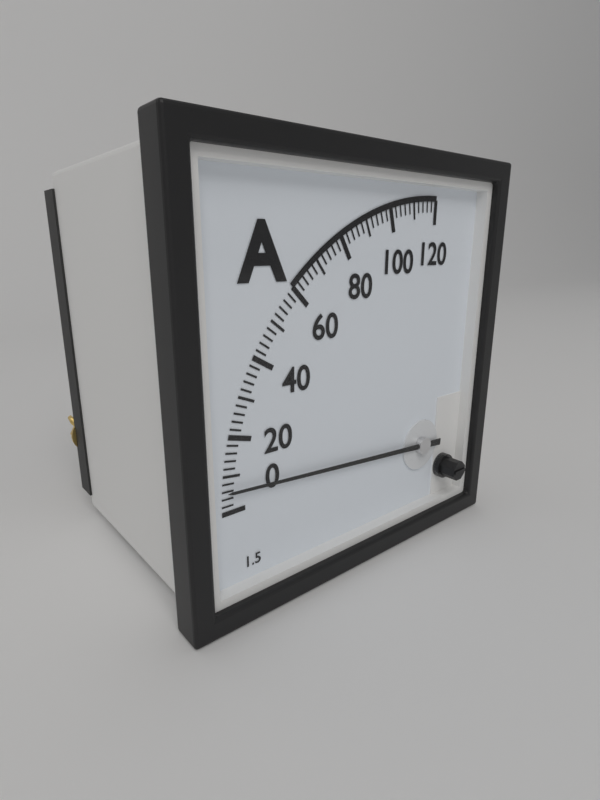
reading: 6 A
